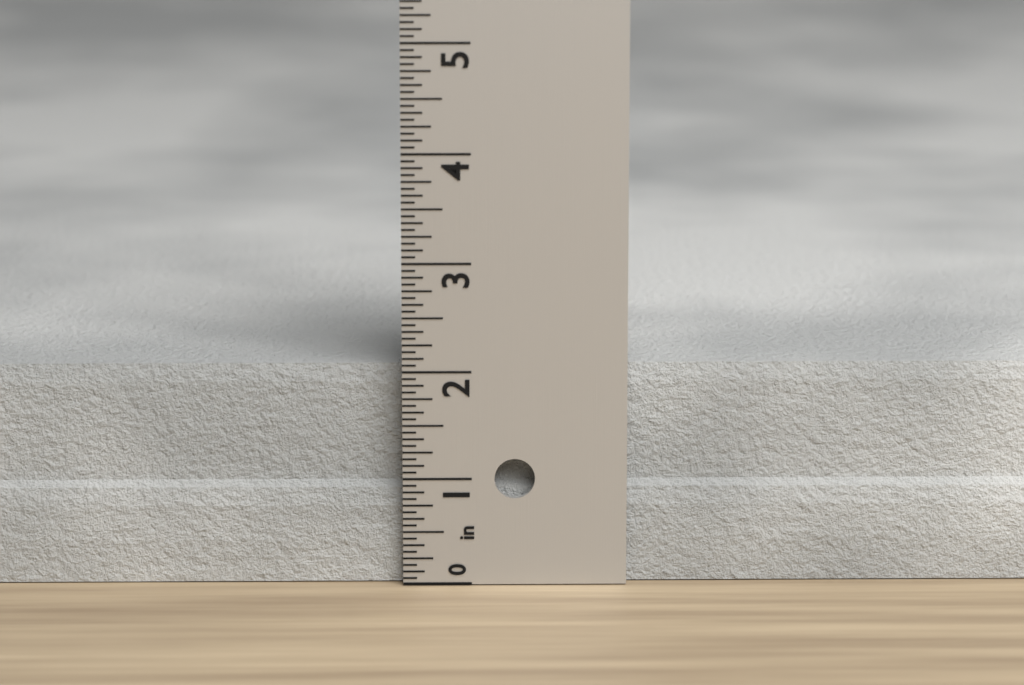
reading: 2.0000 in
